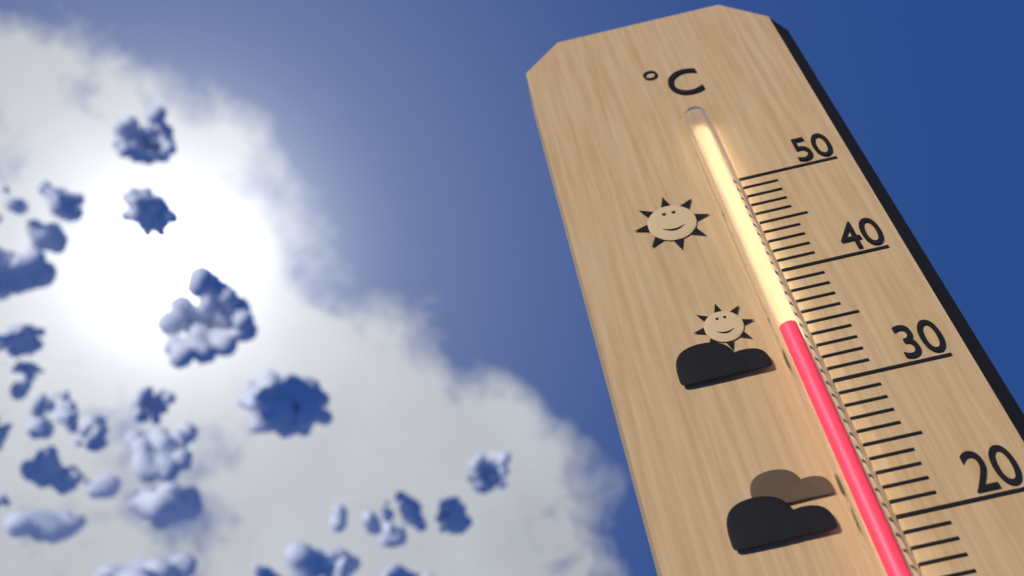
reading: 34 °C
